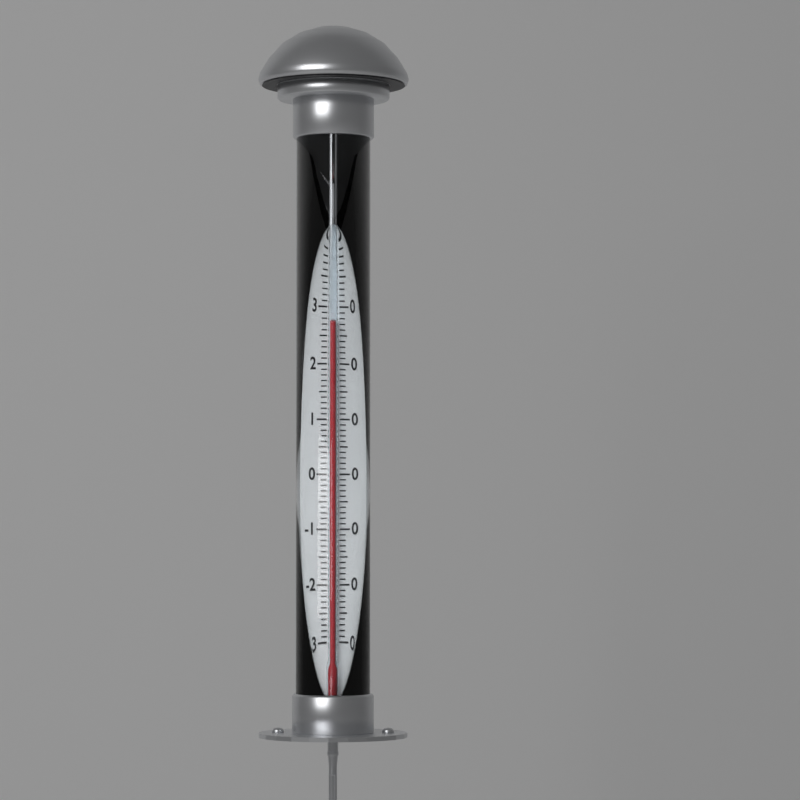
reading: 28 °C
